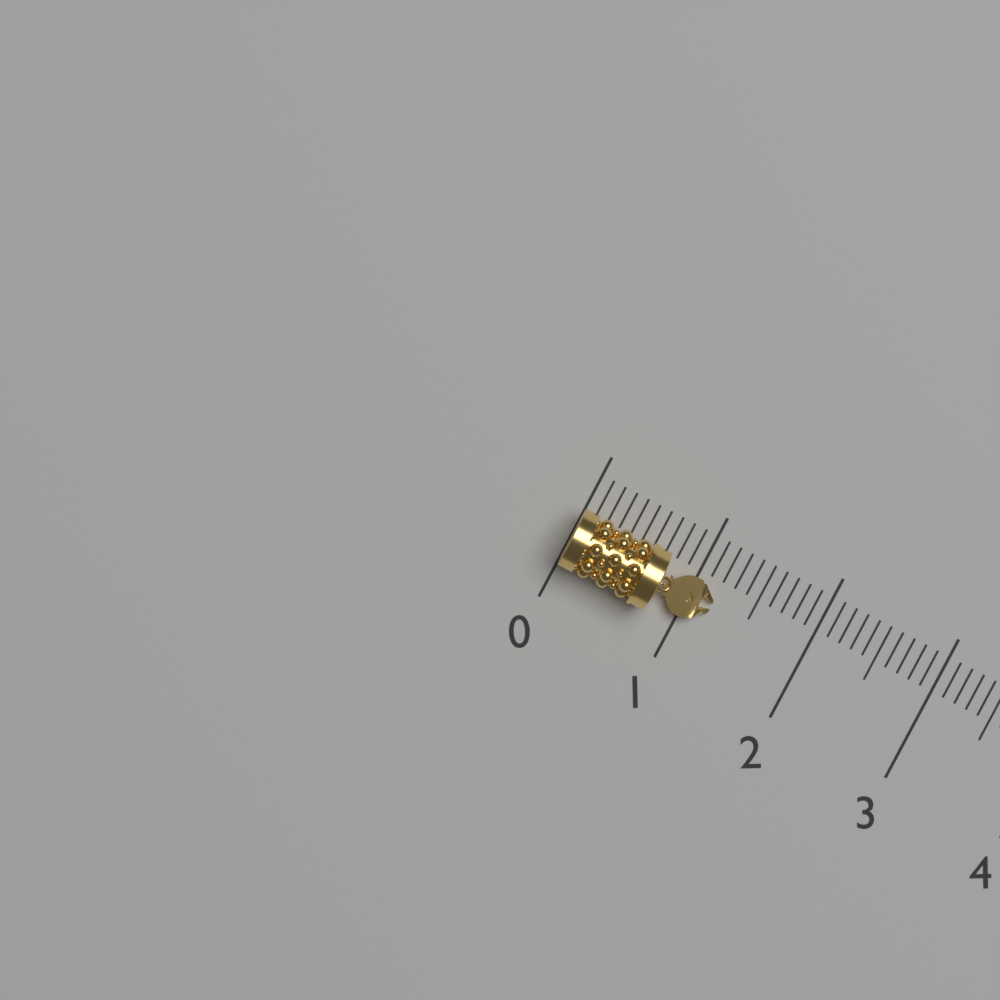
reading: 1.2 (no unit)
